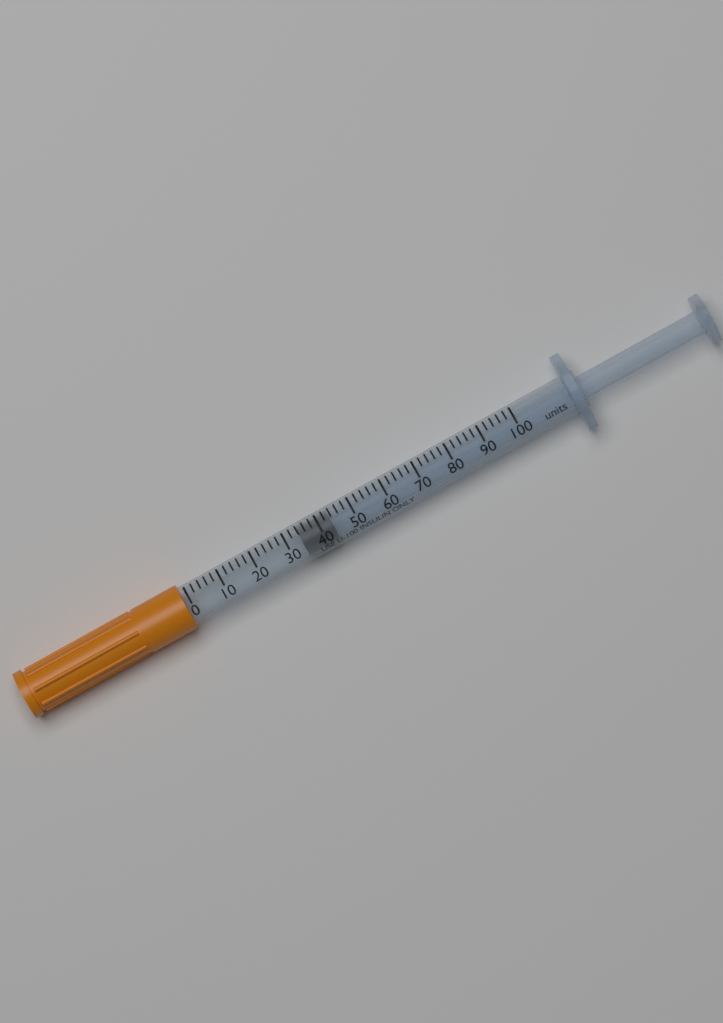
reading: 34 units
